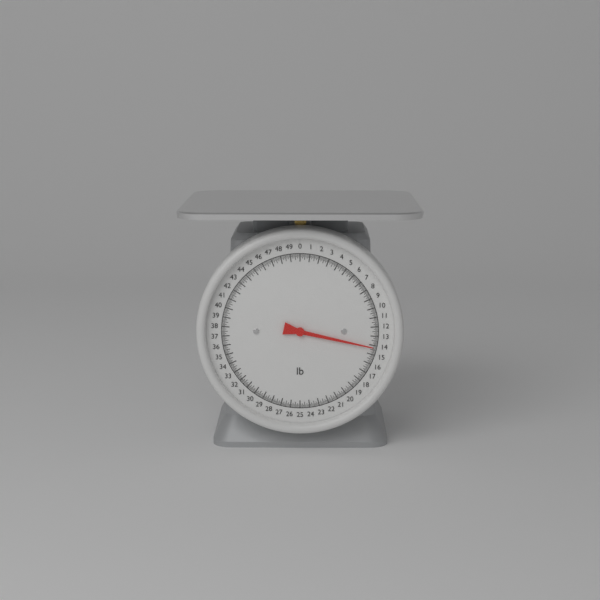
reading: 14.250 lb
